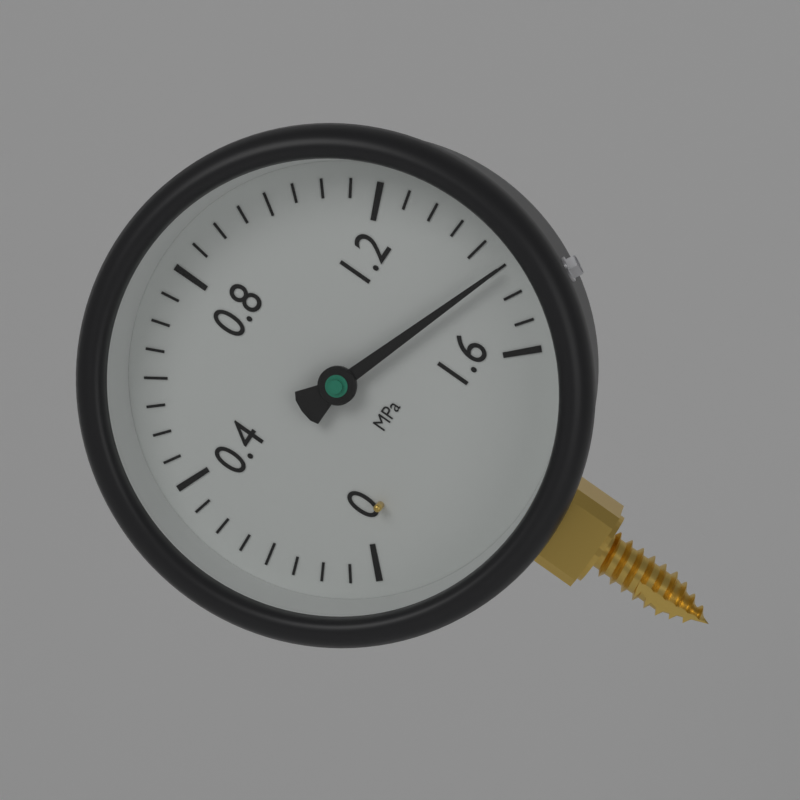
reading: 1.45 MPa
